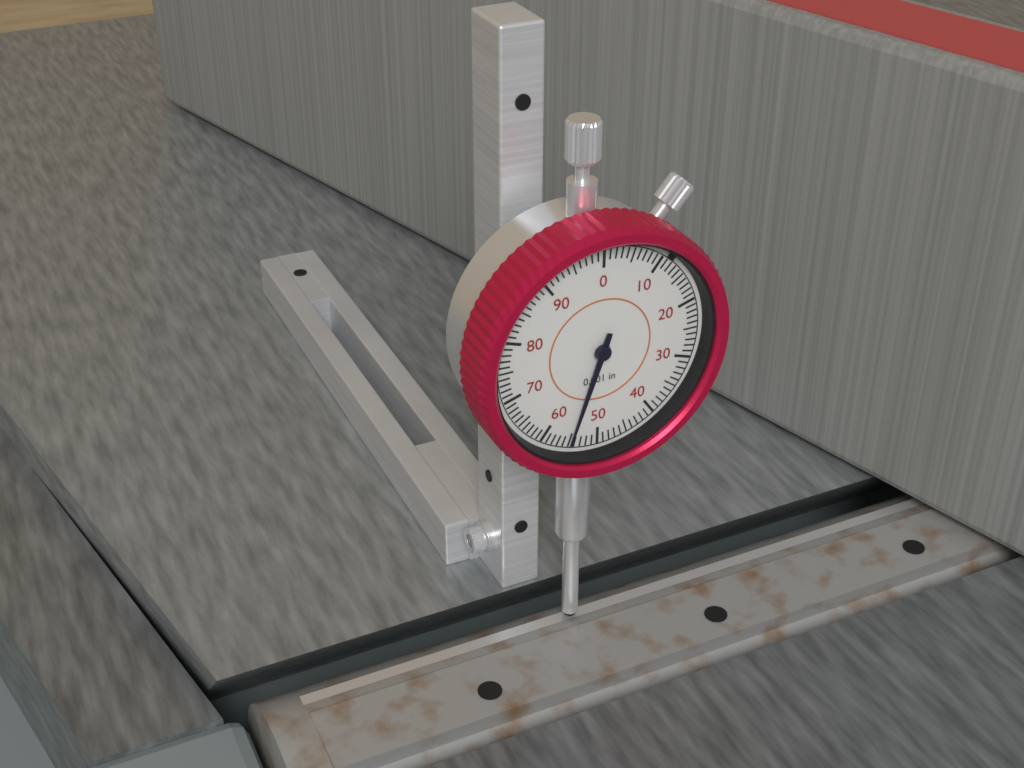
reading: 0.055 in
